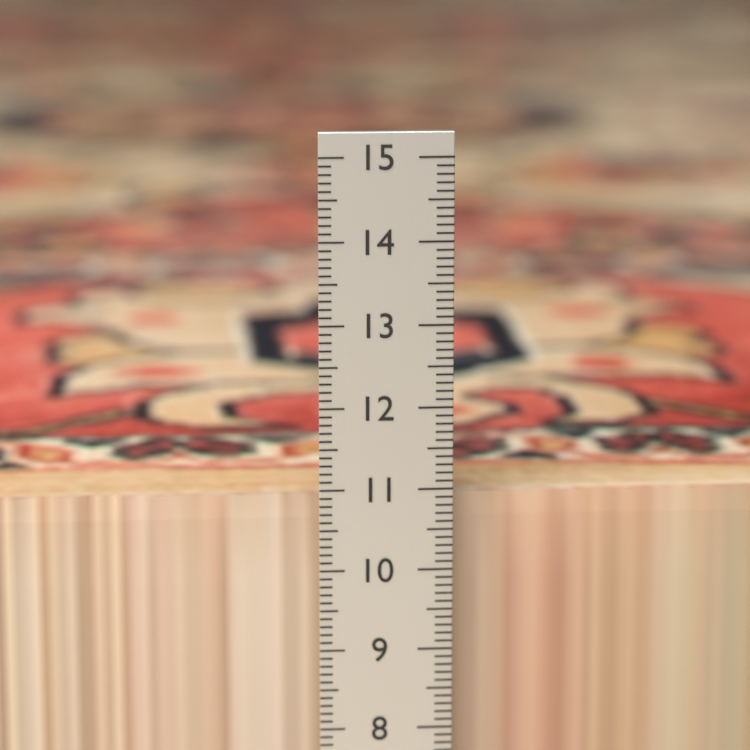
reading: 10.8 cm
